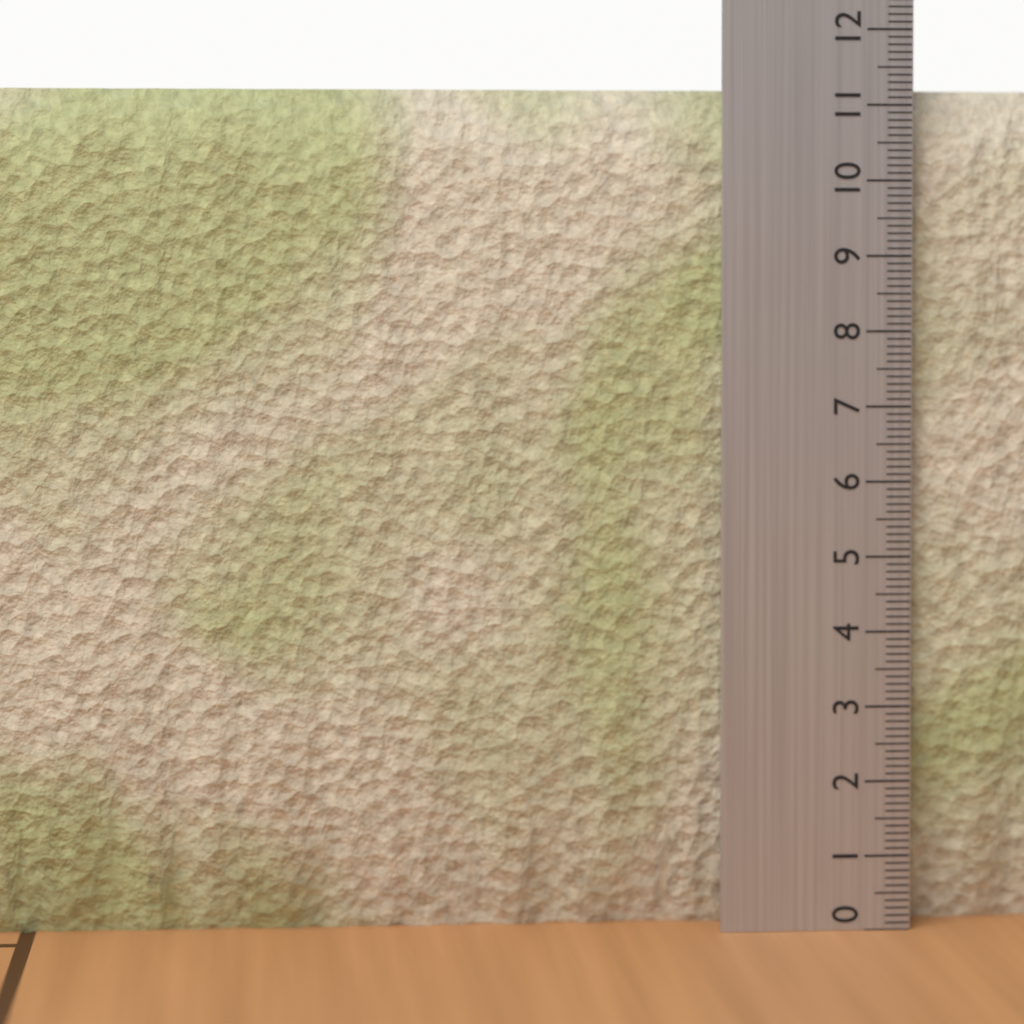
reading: 11.2 (no unit)
